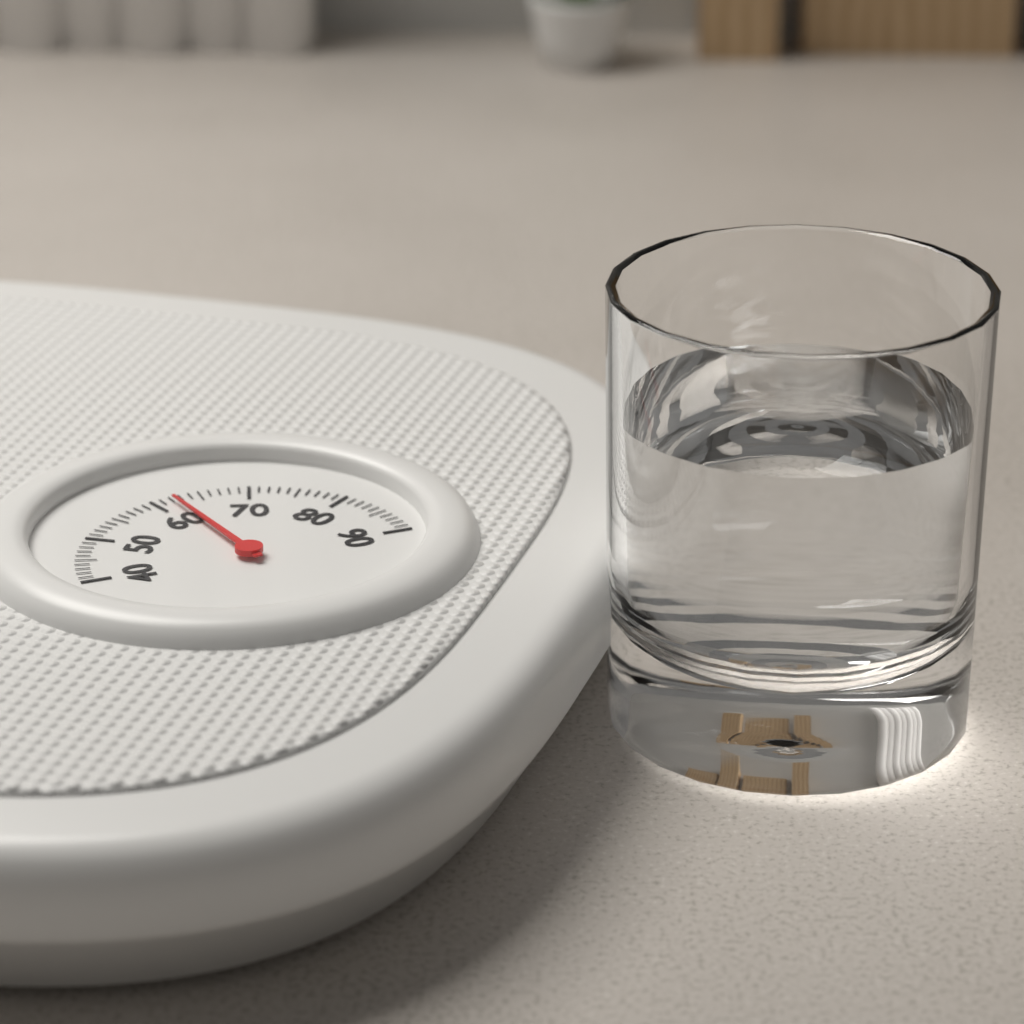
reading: 62 (no unit)
